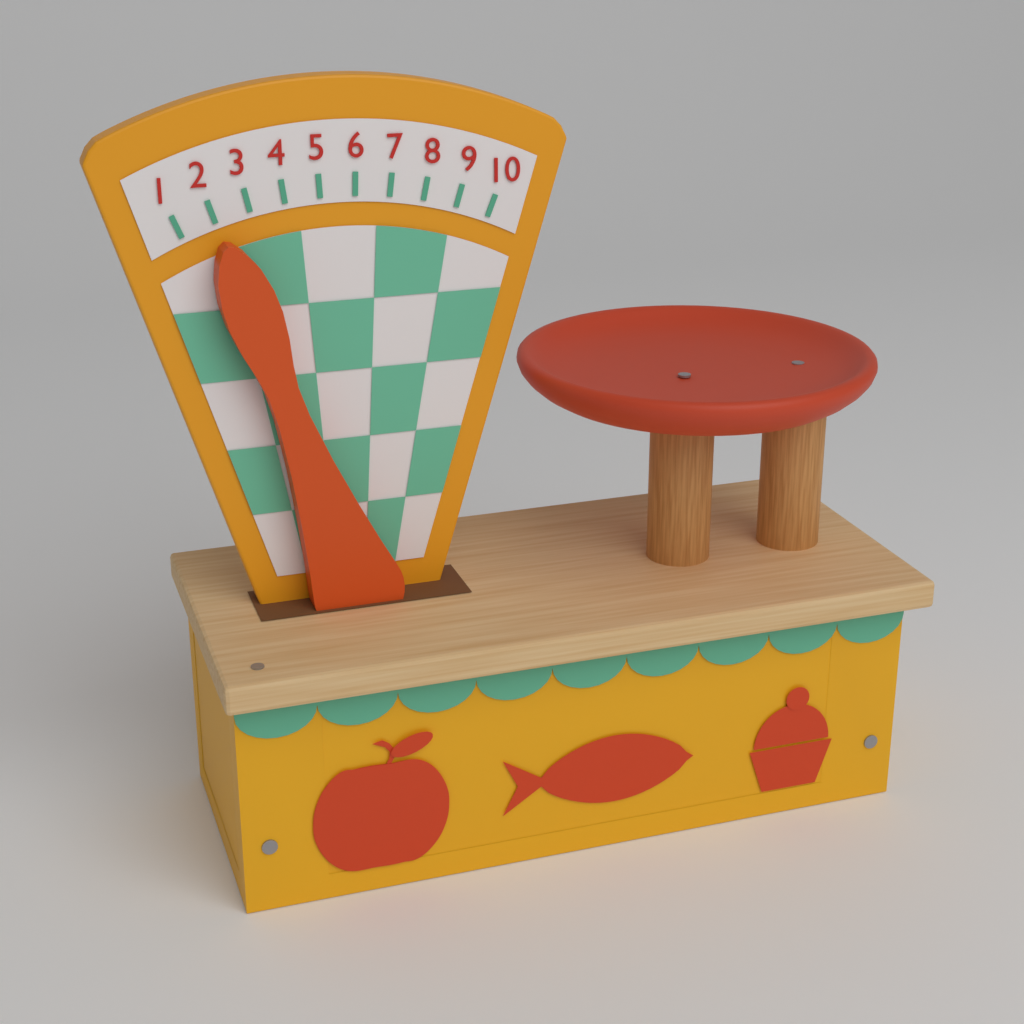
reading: 2 (no unit)
